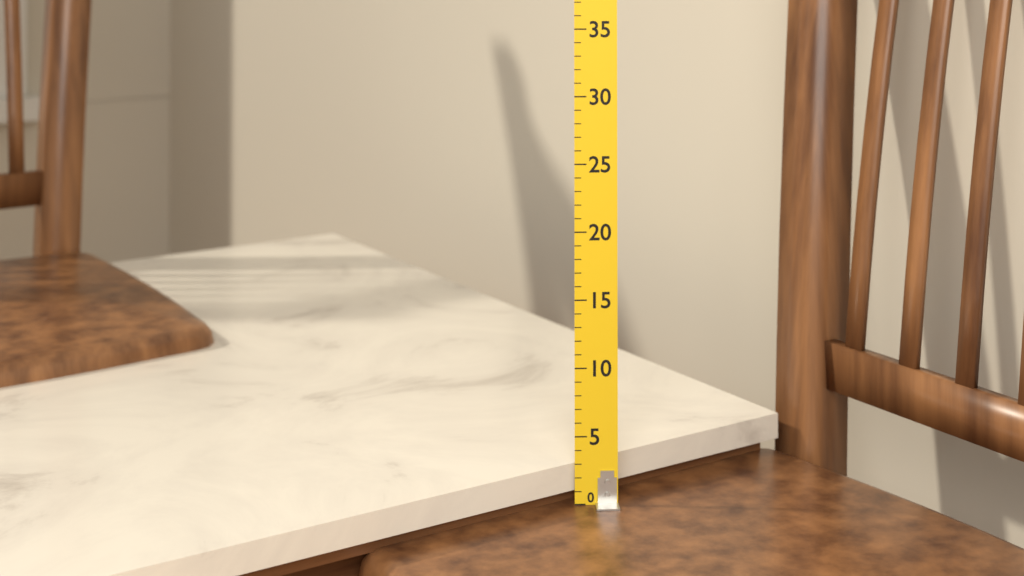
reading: 3 (no unit)
